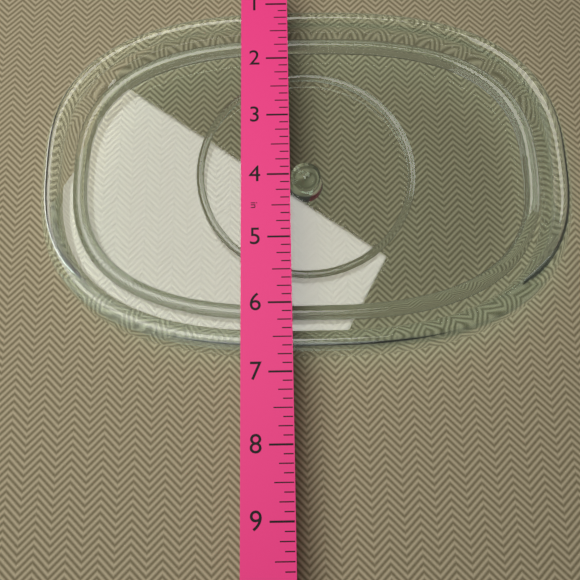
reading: 6.750 in
